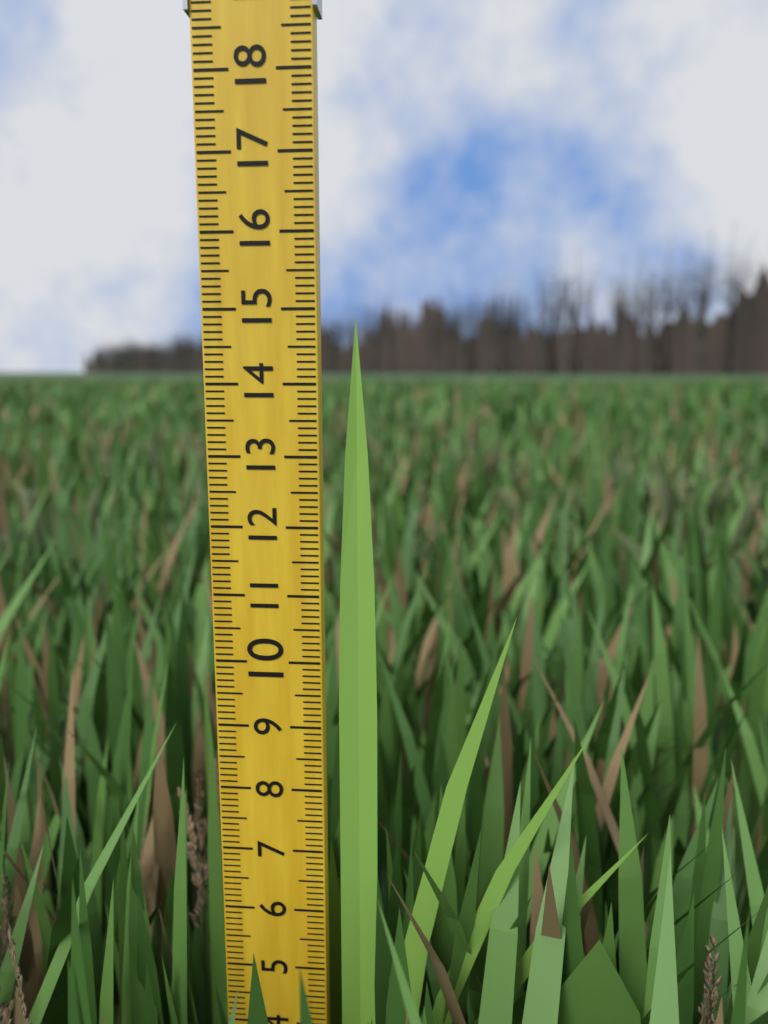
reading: 14.9 (no unit)
